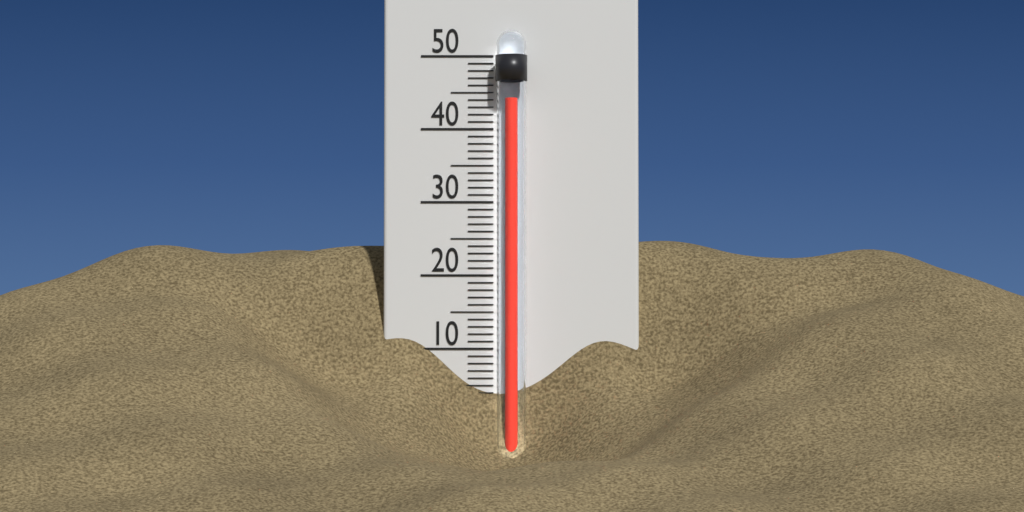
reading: 44 °C
